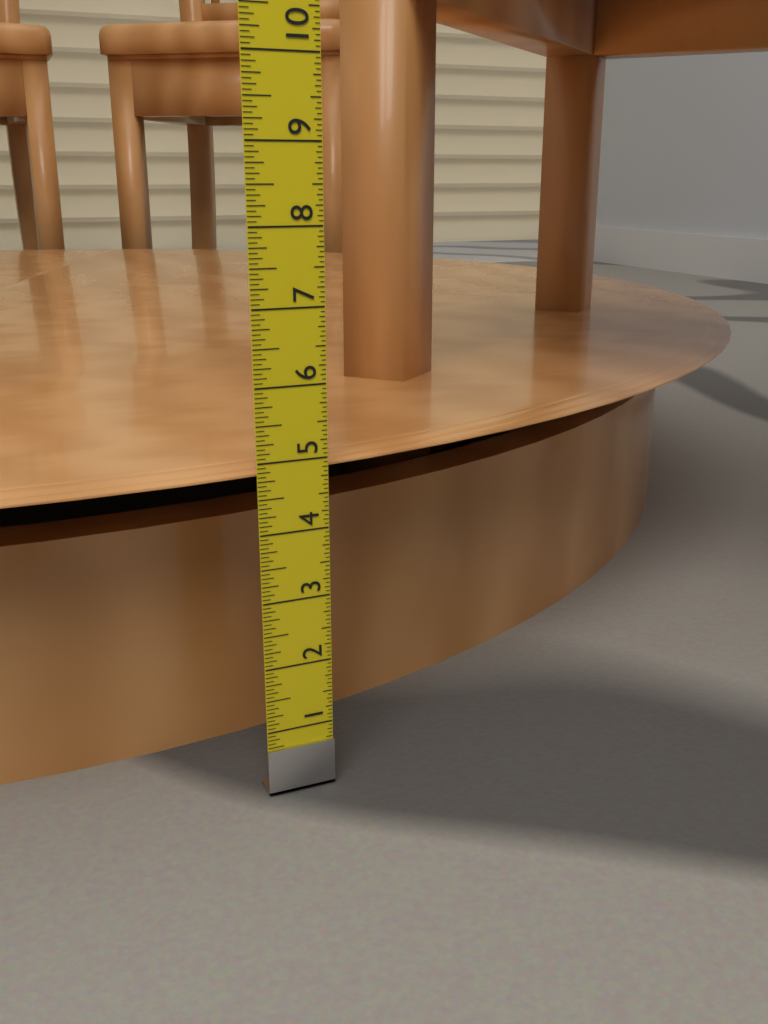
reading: 4.8750 in
